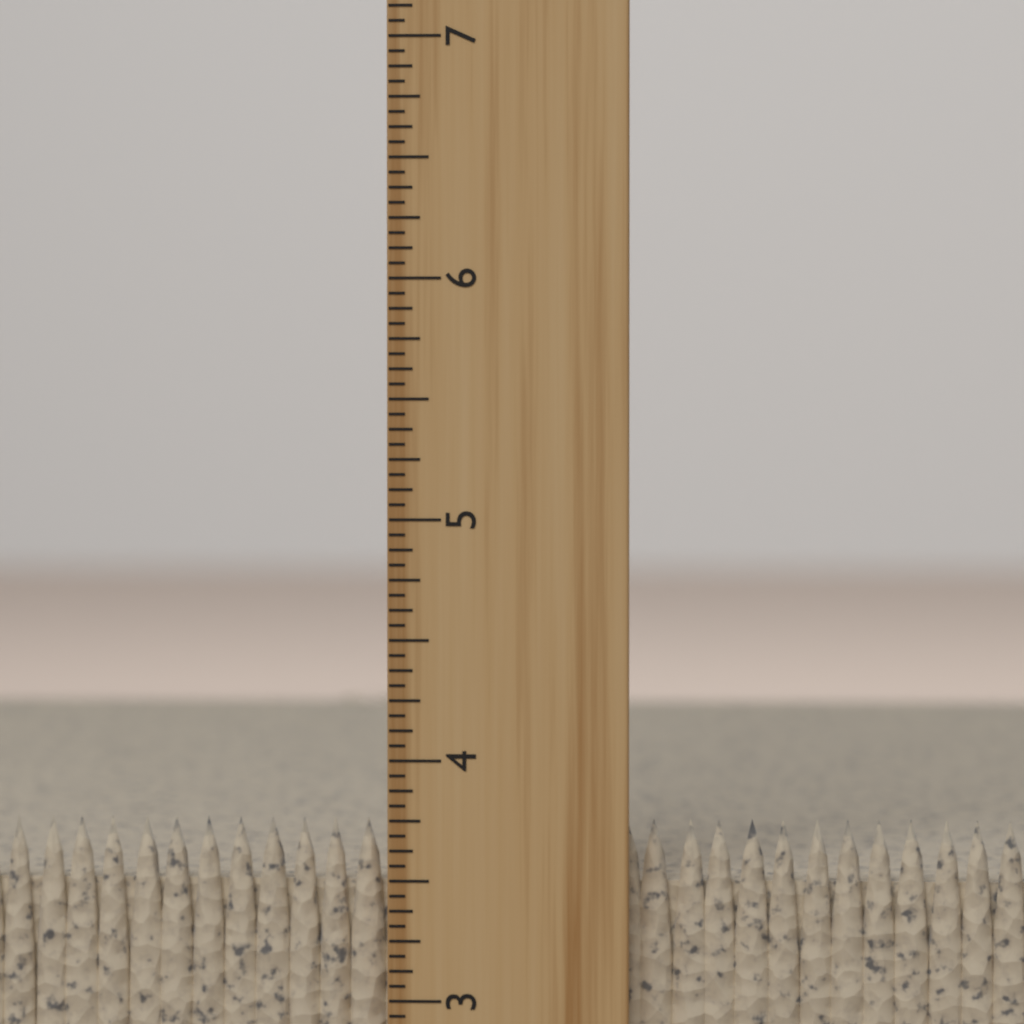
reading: 3.7500 inch
